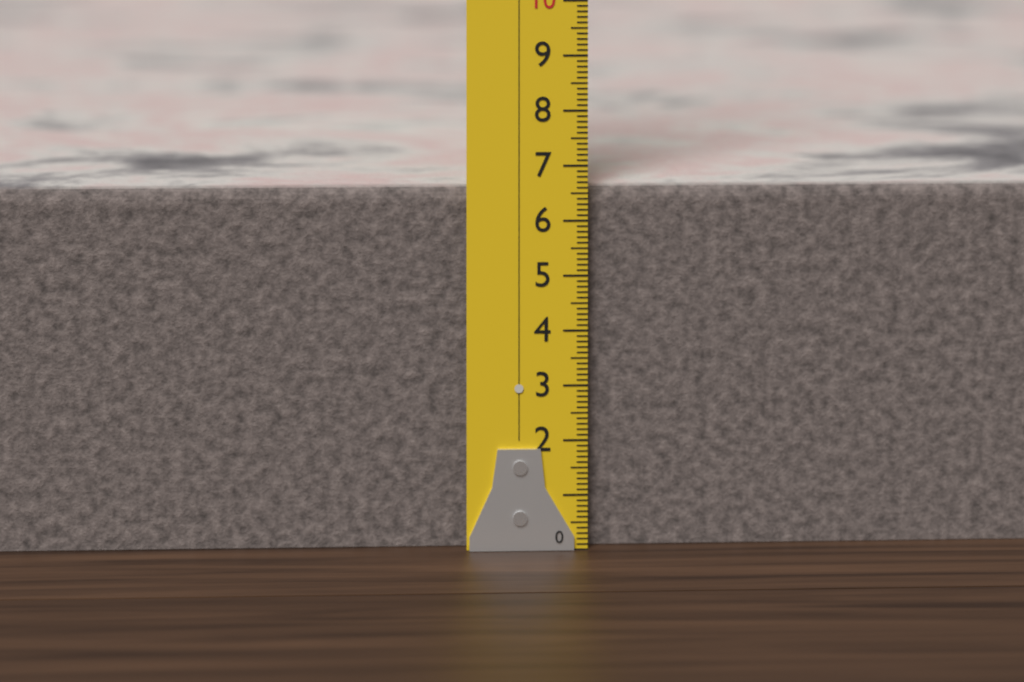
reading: 6.6 (no unit)
